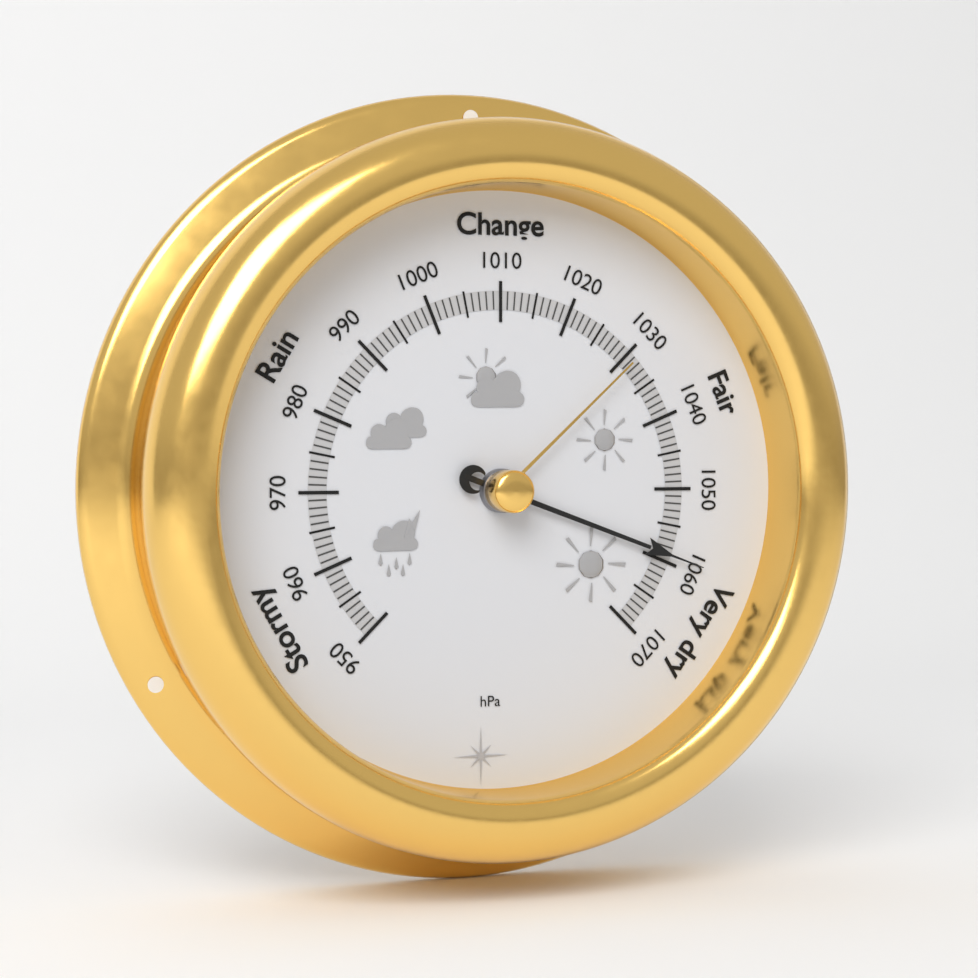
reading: 1059 hPa
